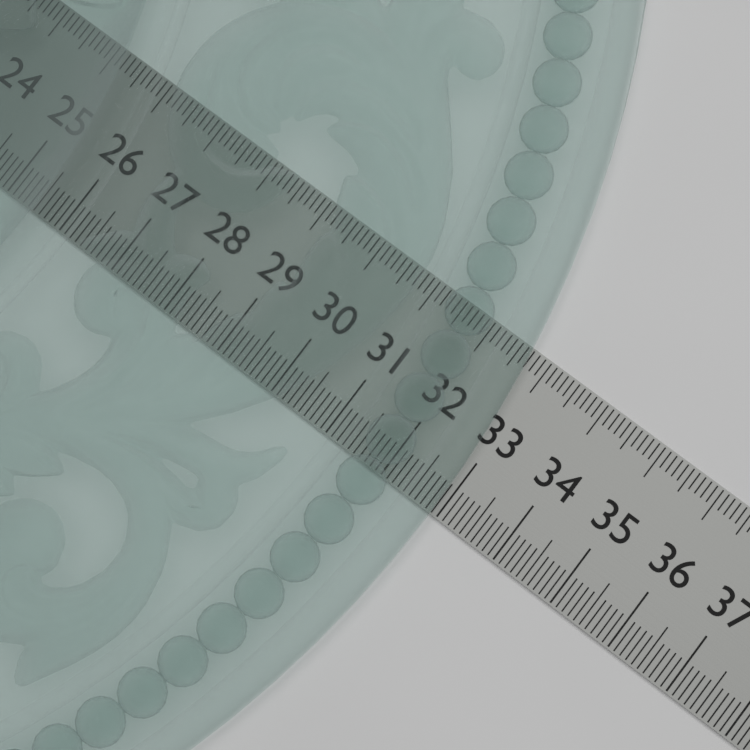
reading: 32.9 (no unit)
